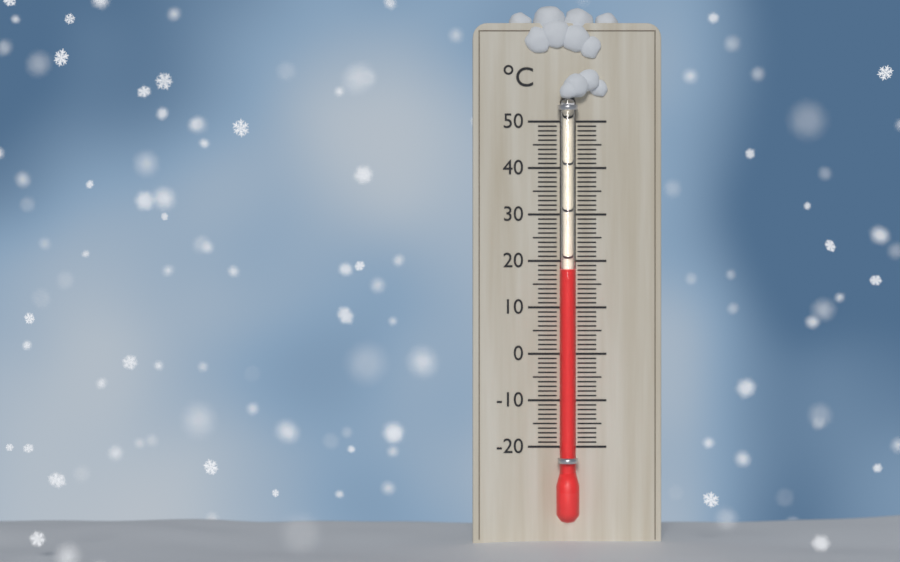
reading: 18 °C
